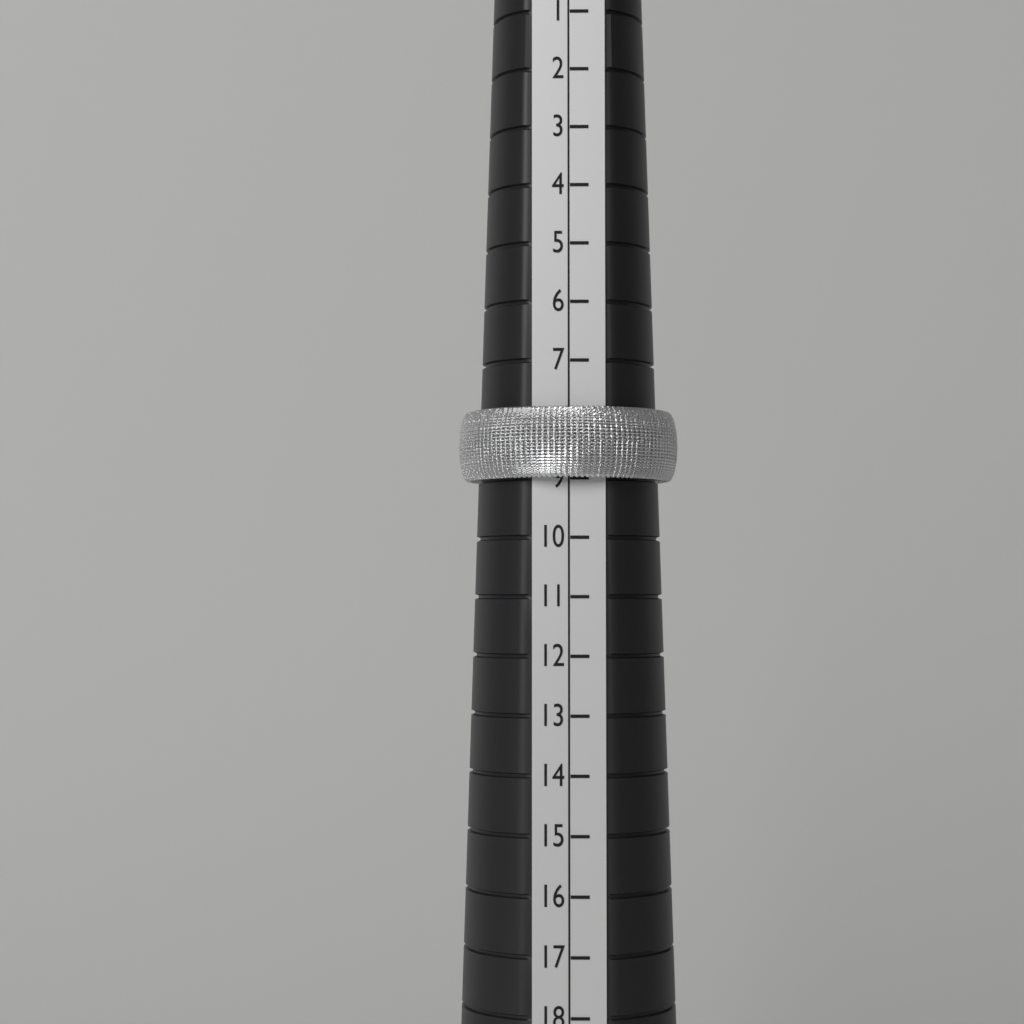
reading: 9 (no unit)
